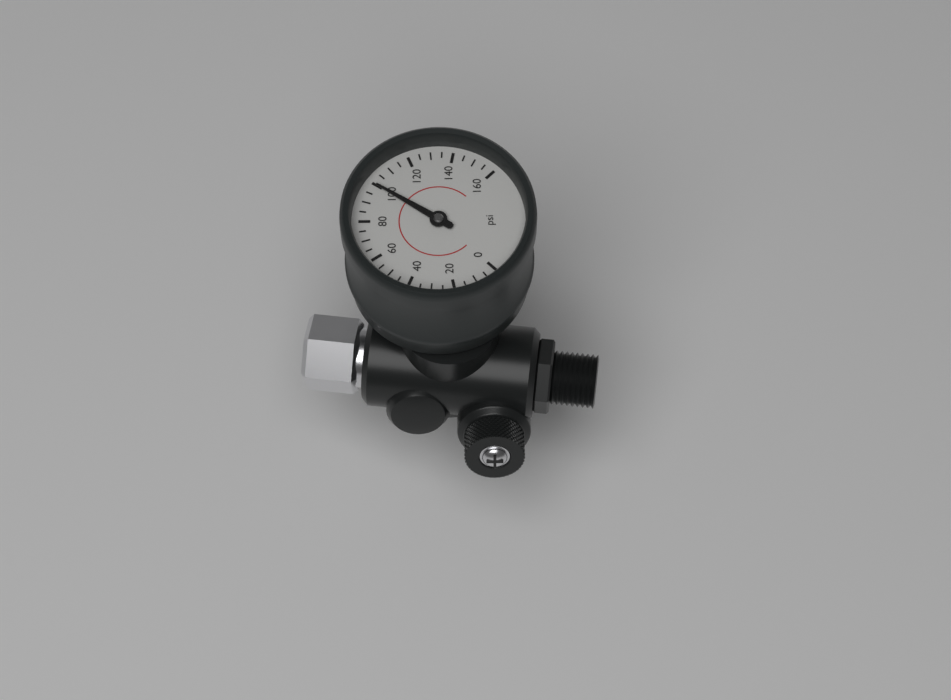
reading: 100 psi
